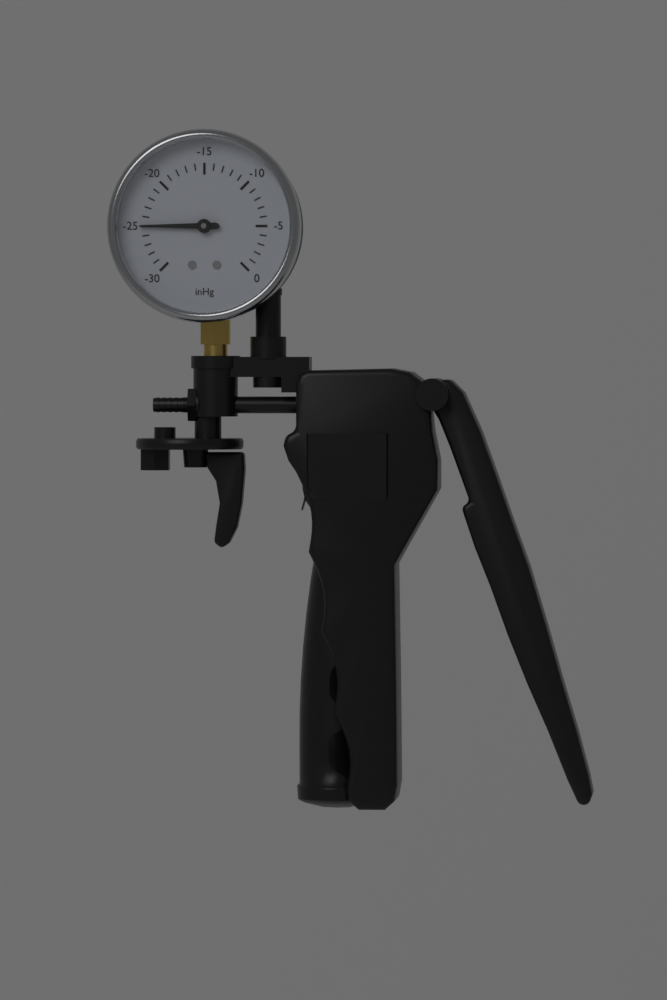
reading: -25 inHg
